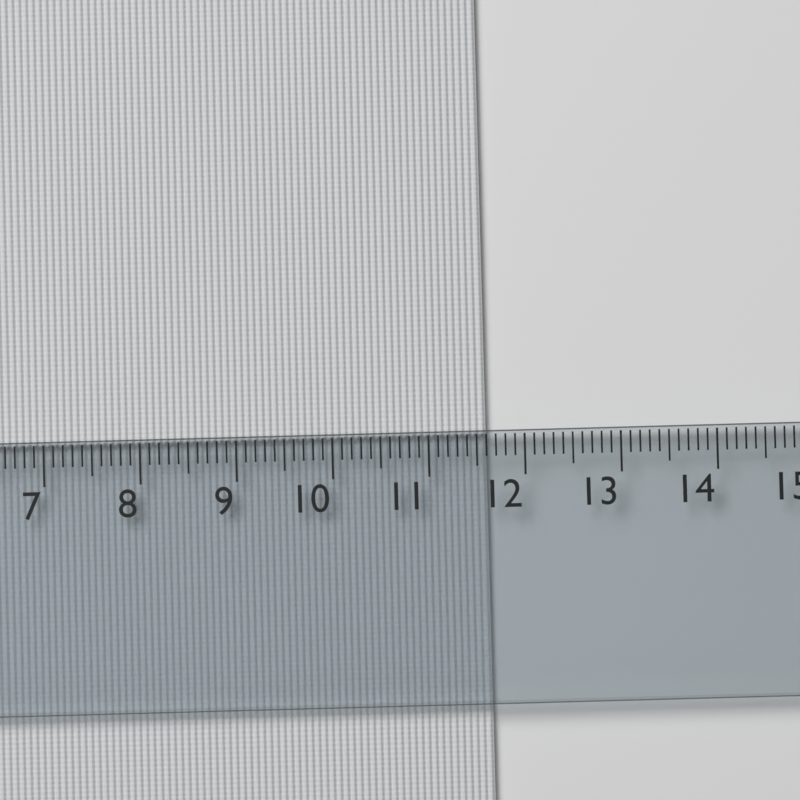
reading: 11.6 cm
